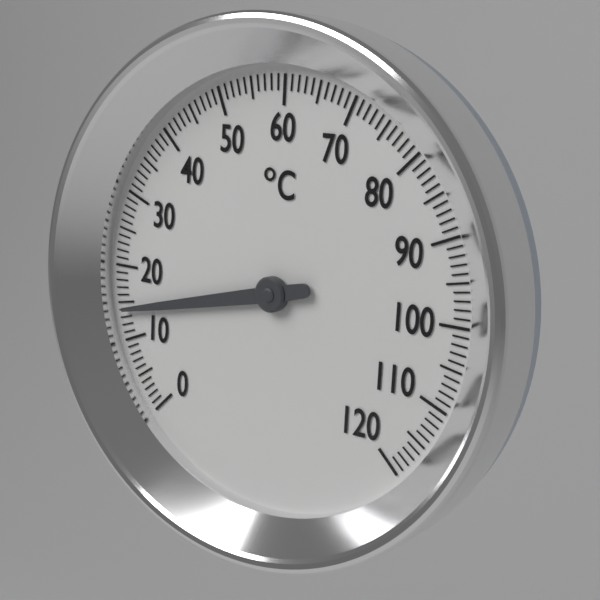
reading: 14 °C
